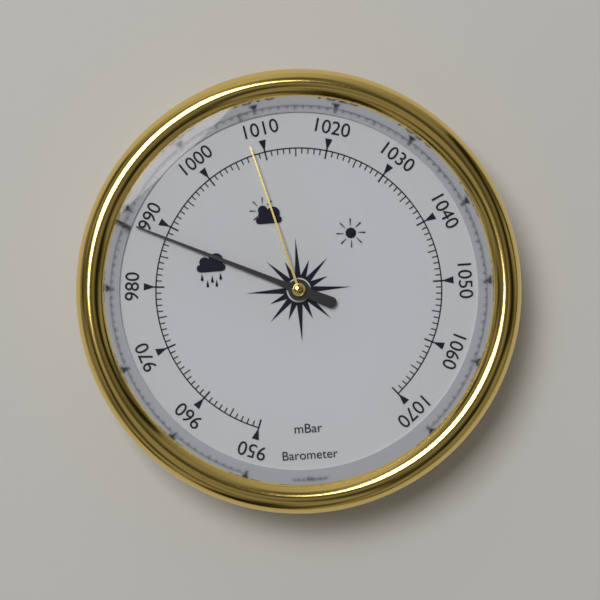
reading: 988 mbar
